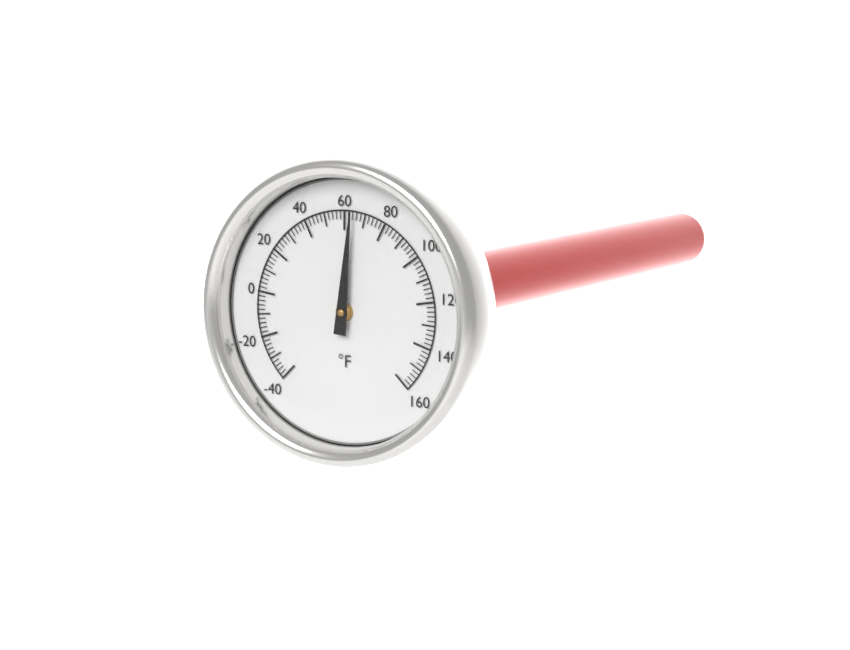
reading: 64 °F
